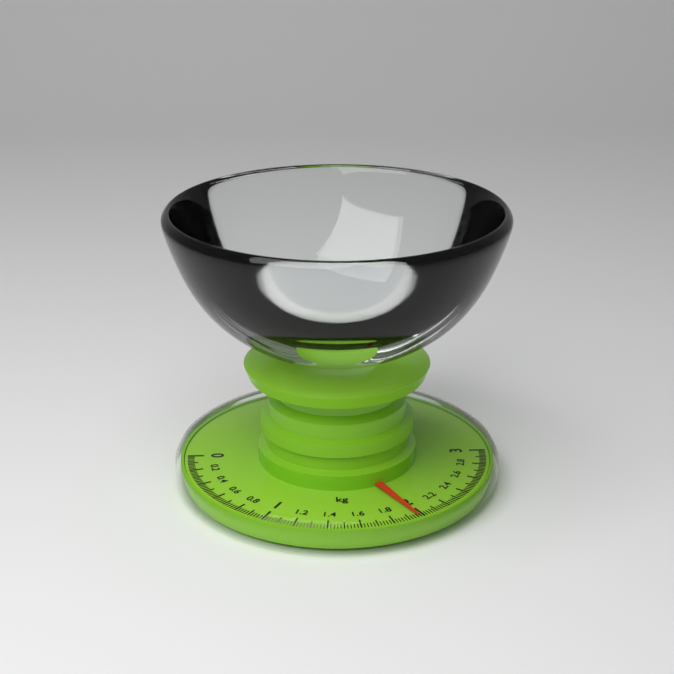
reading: 1.96 kg
